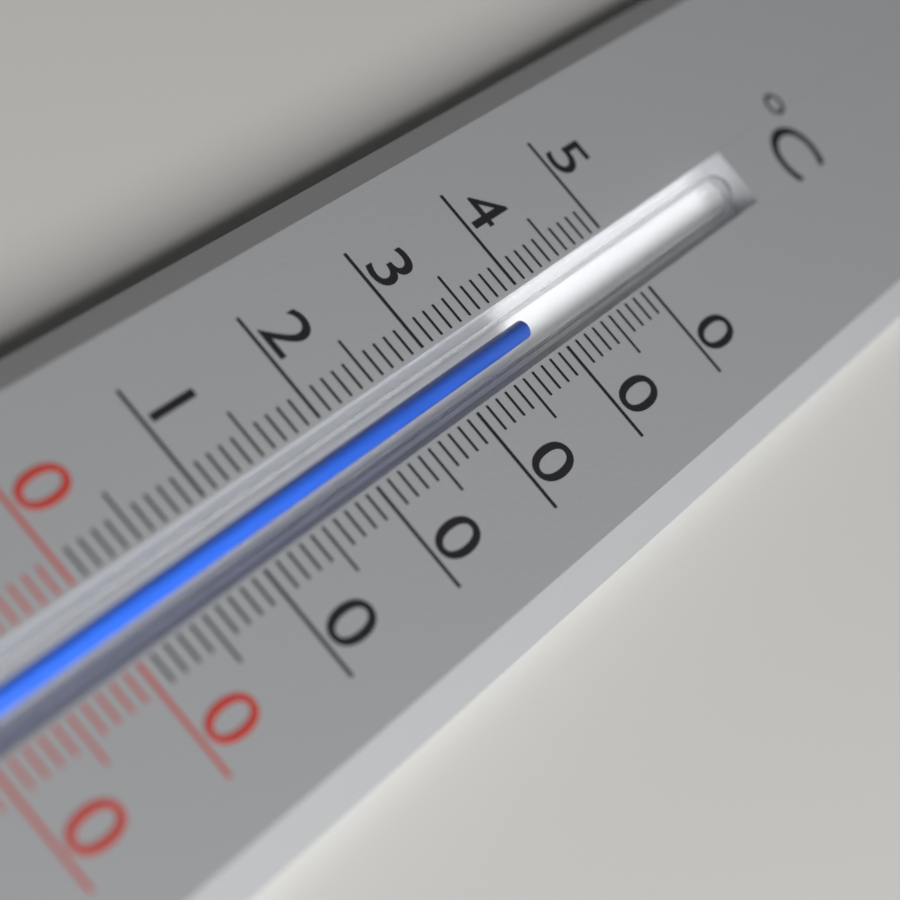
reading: 38 °C
